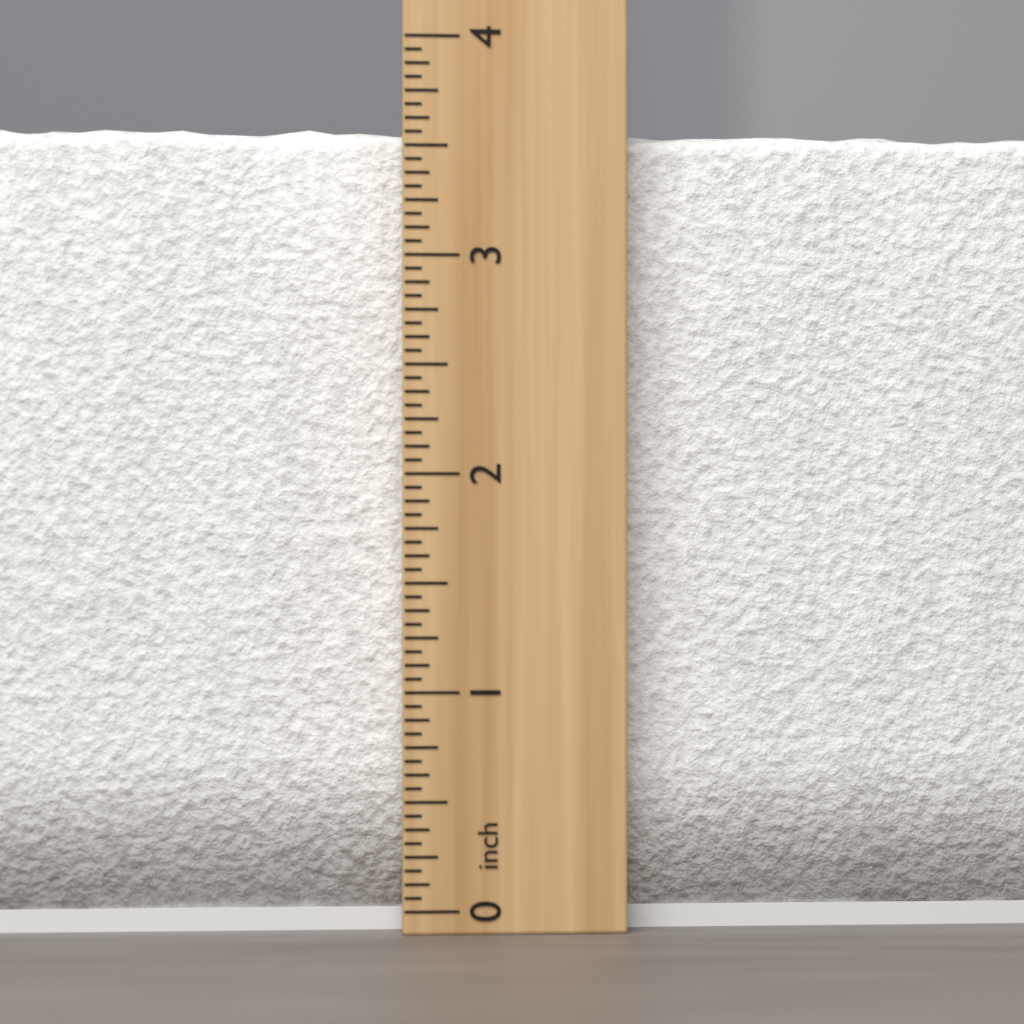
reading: 3.6250 inch
